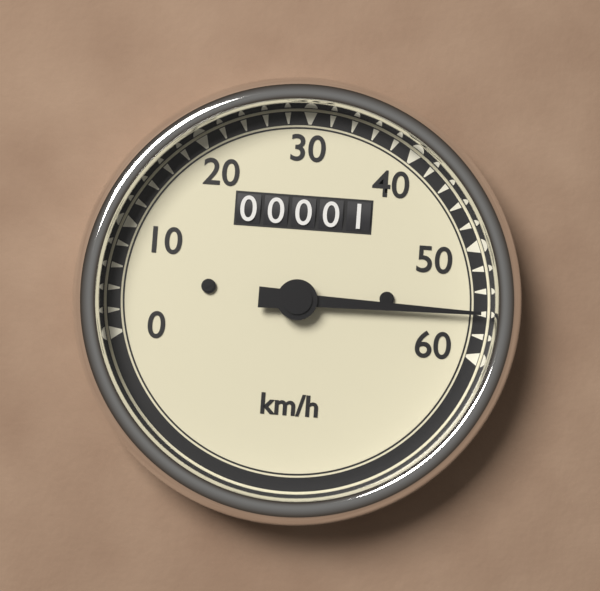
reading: 56 km/h
